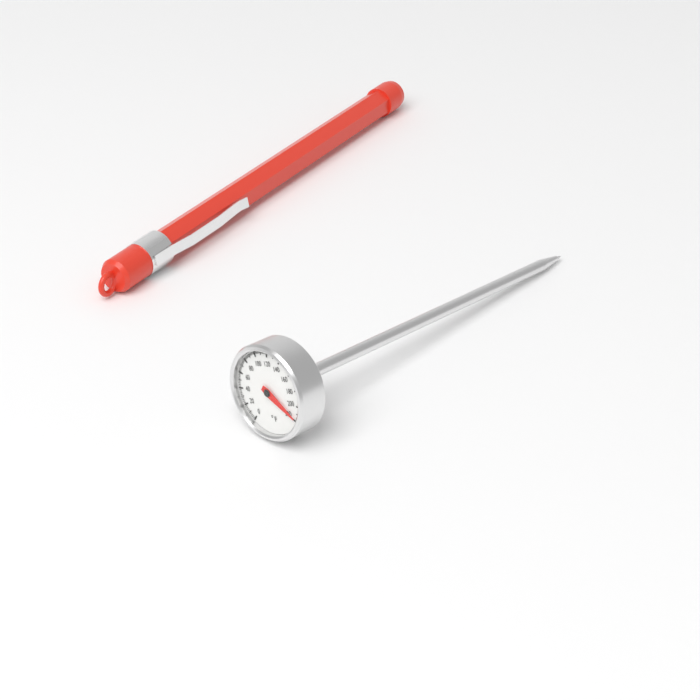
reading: 218 °F
